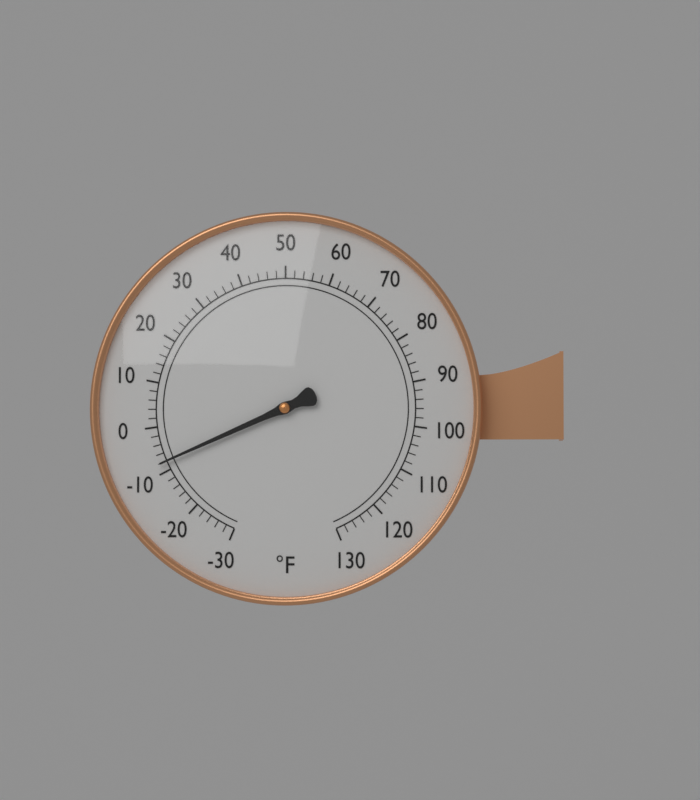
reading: -8 °F
